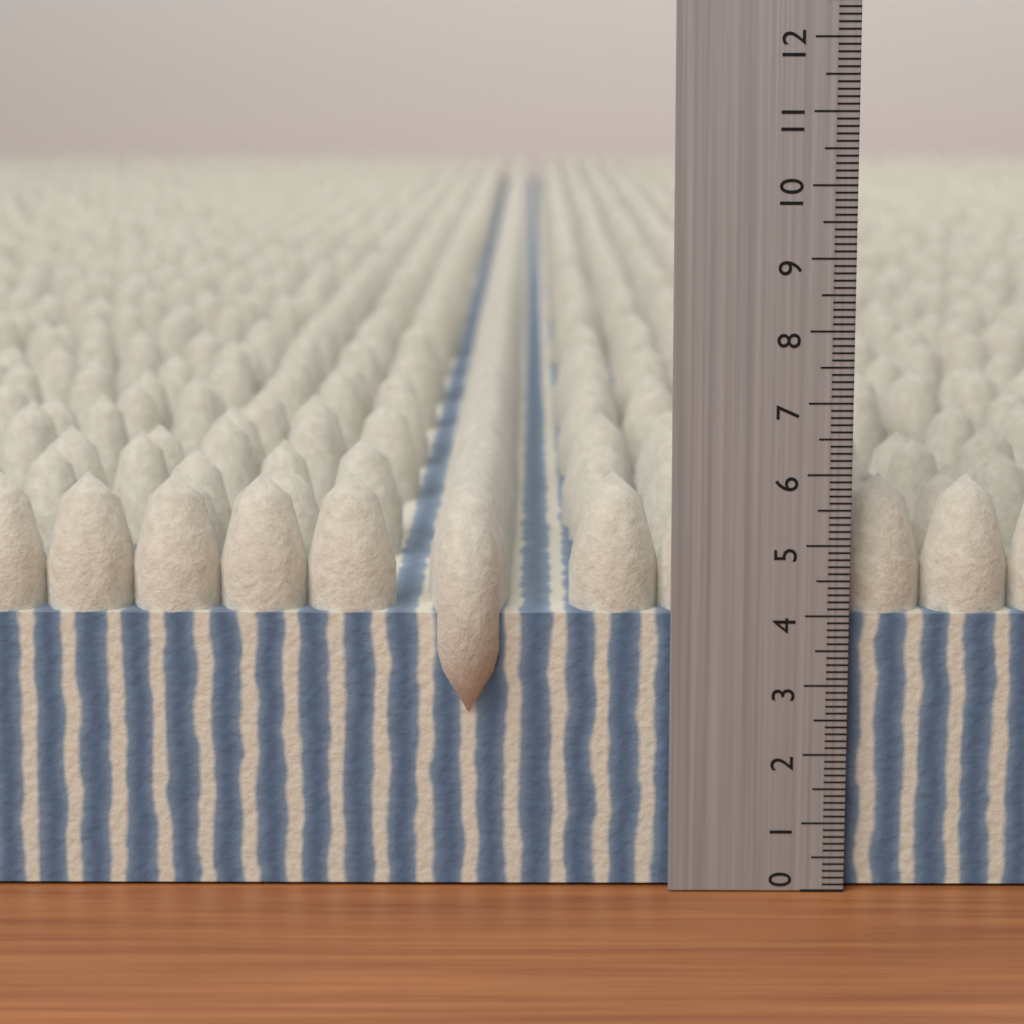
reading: 5.9 (no unit)
